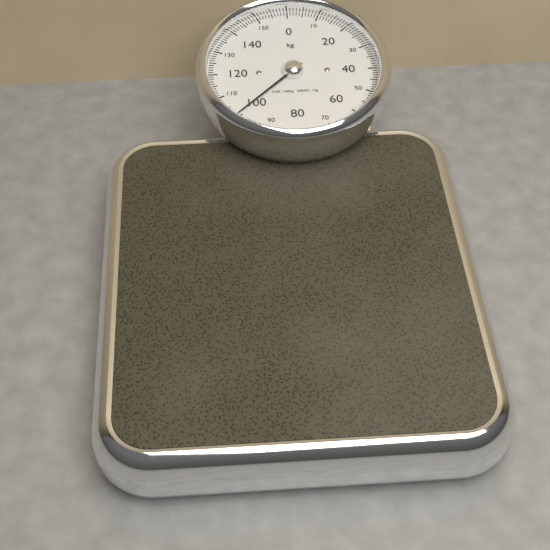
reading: 101 kg
